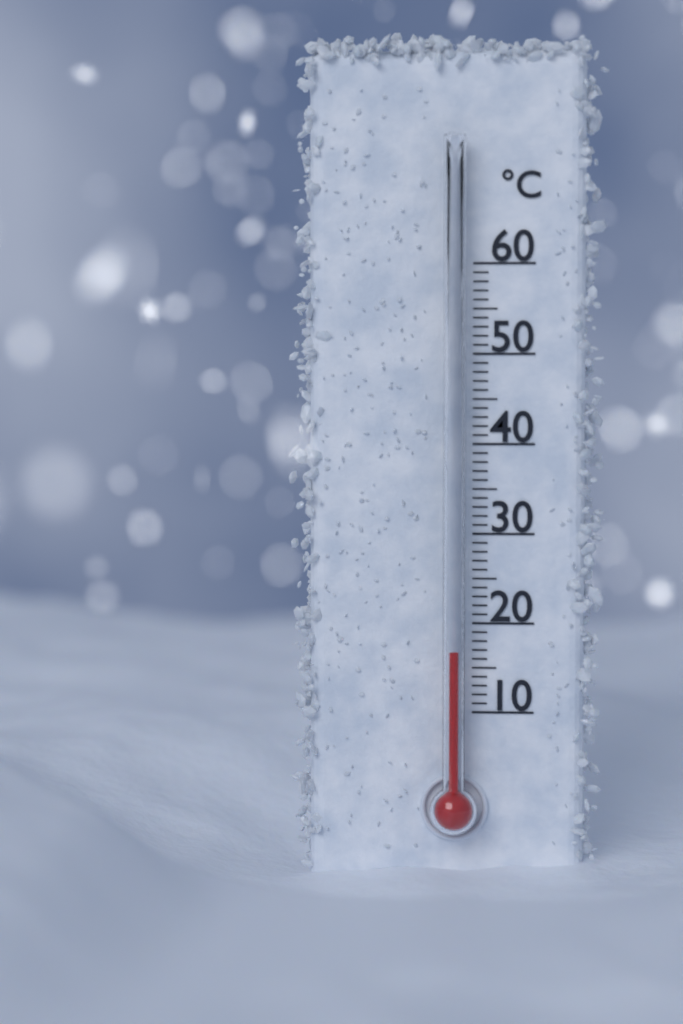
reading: 17 °C
